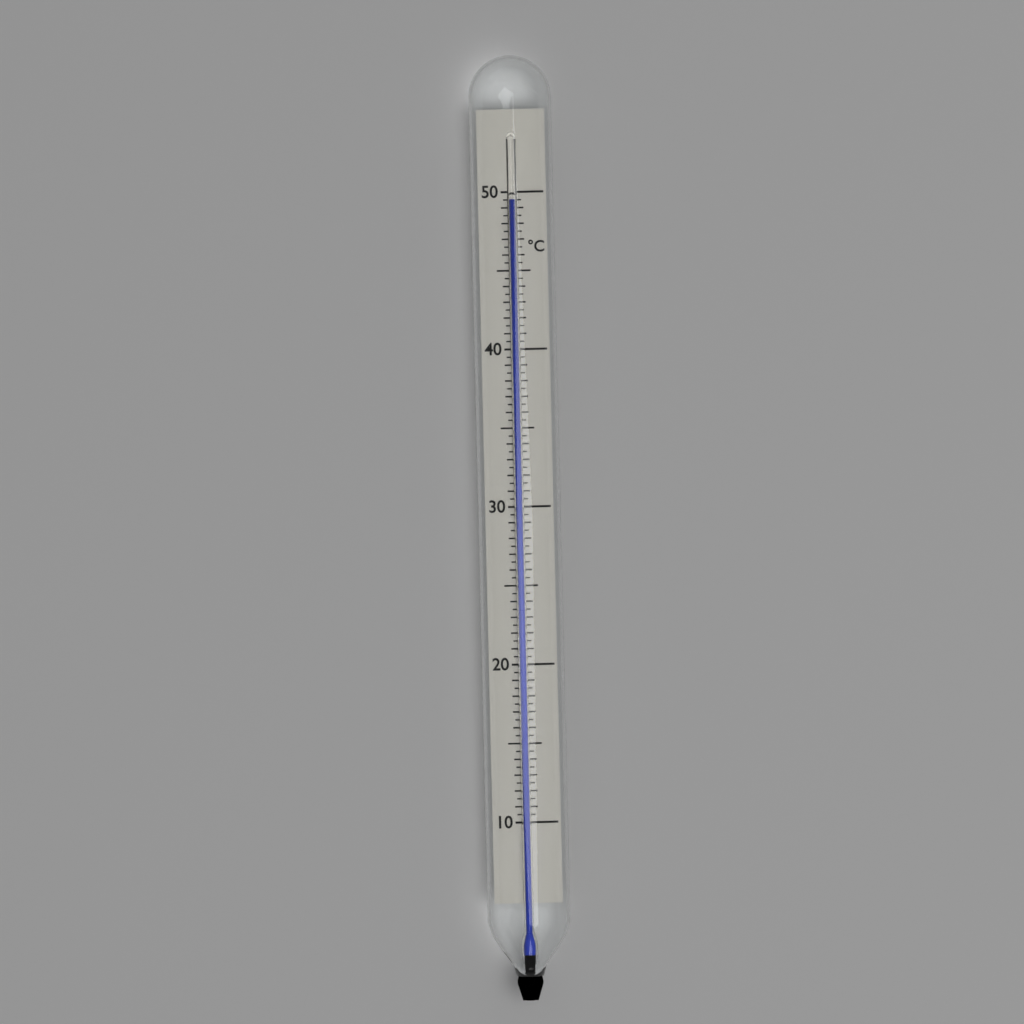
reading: 49.5 °C
